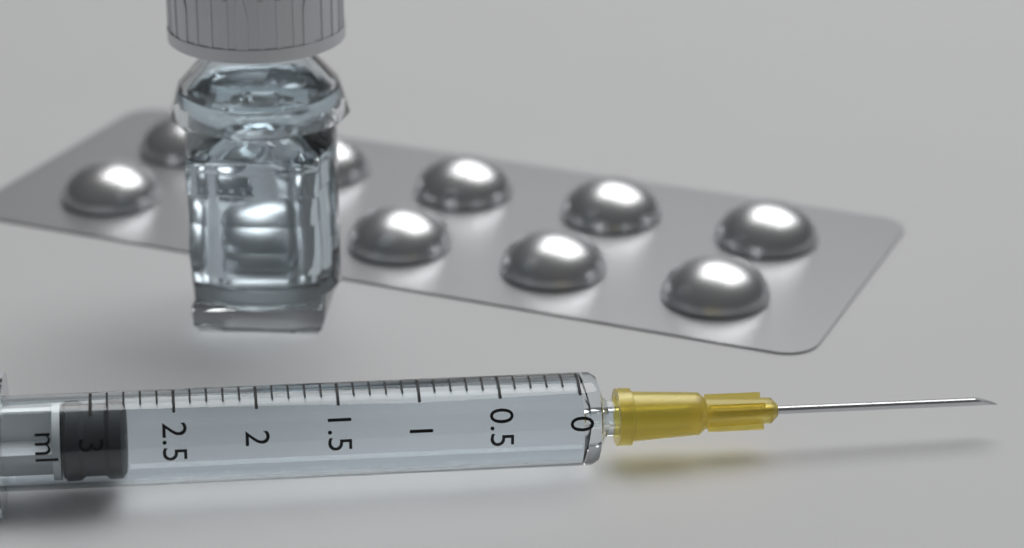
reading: 2.8 ml
